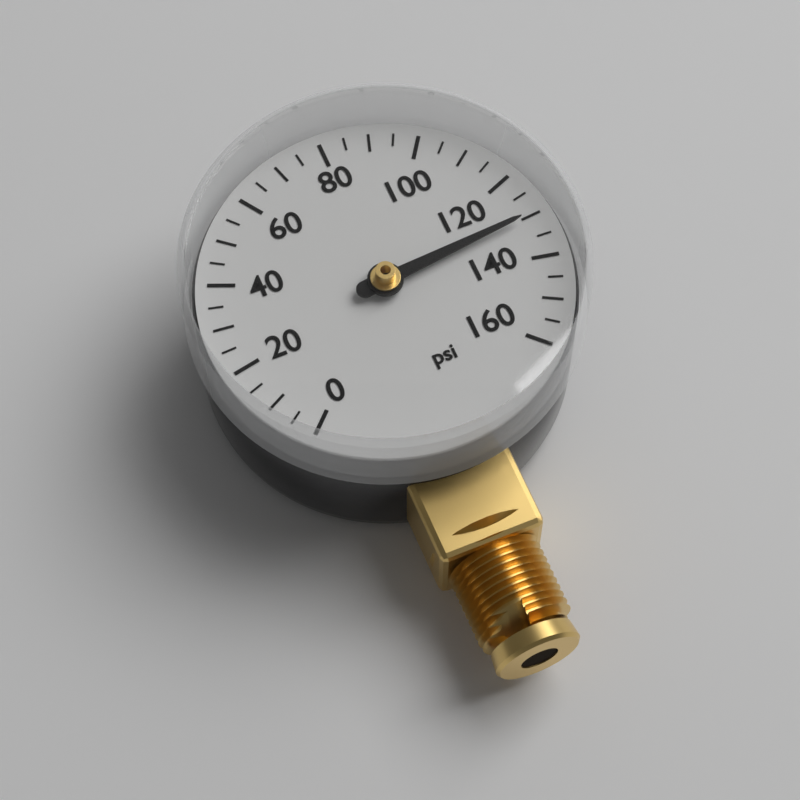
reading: 130 psi
